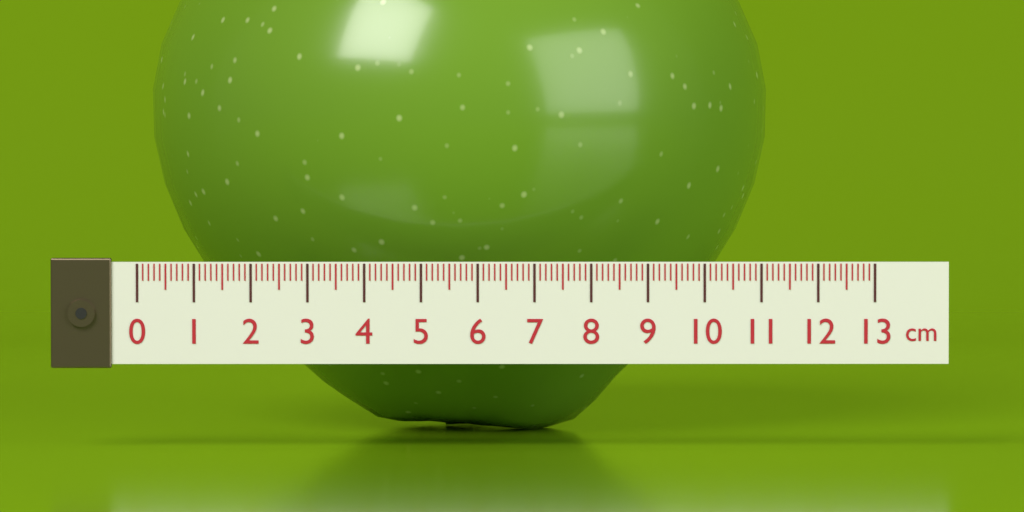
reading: 11.2 cm
